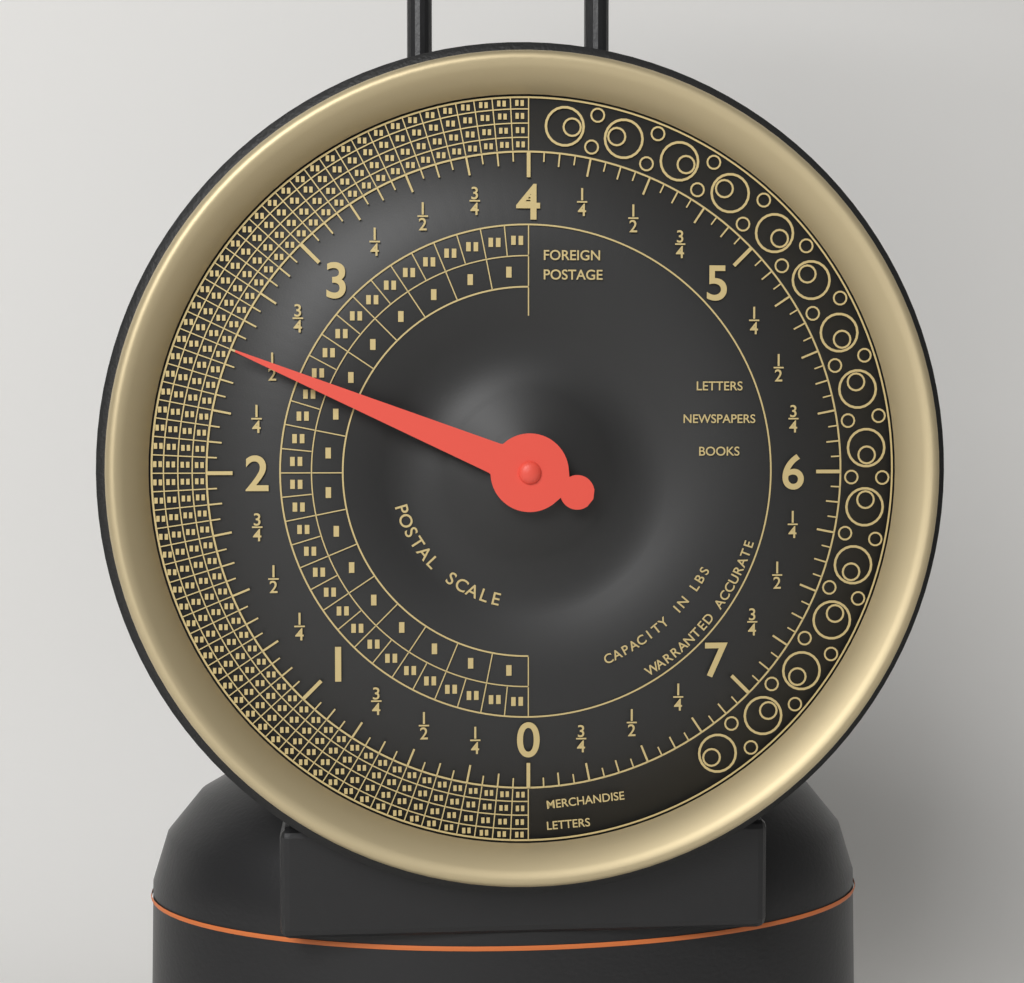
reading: 2.5000 lbs
